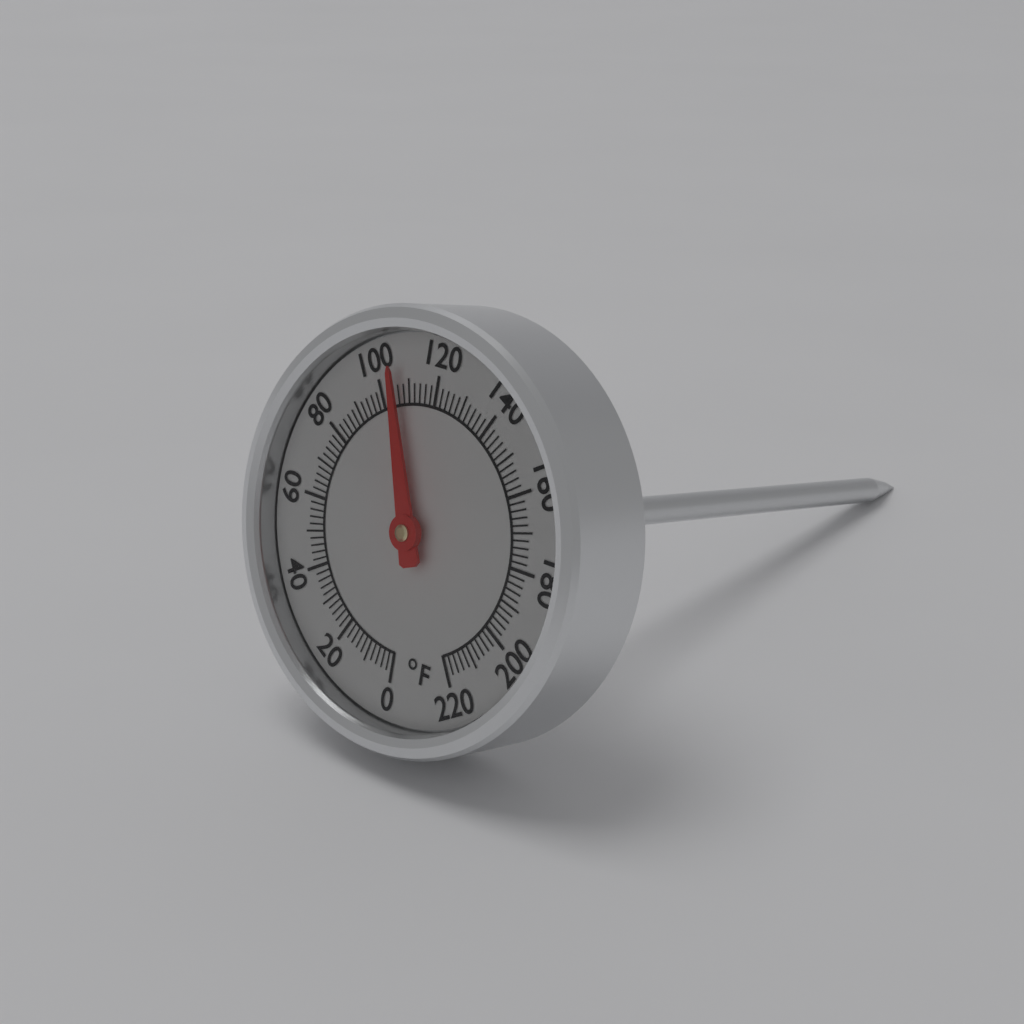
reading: 106 °F
